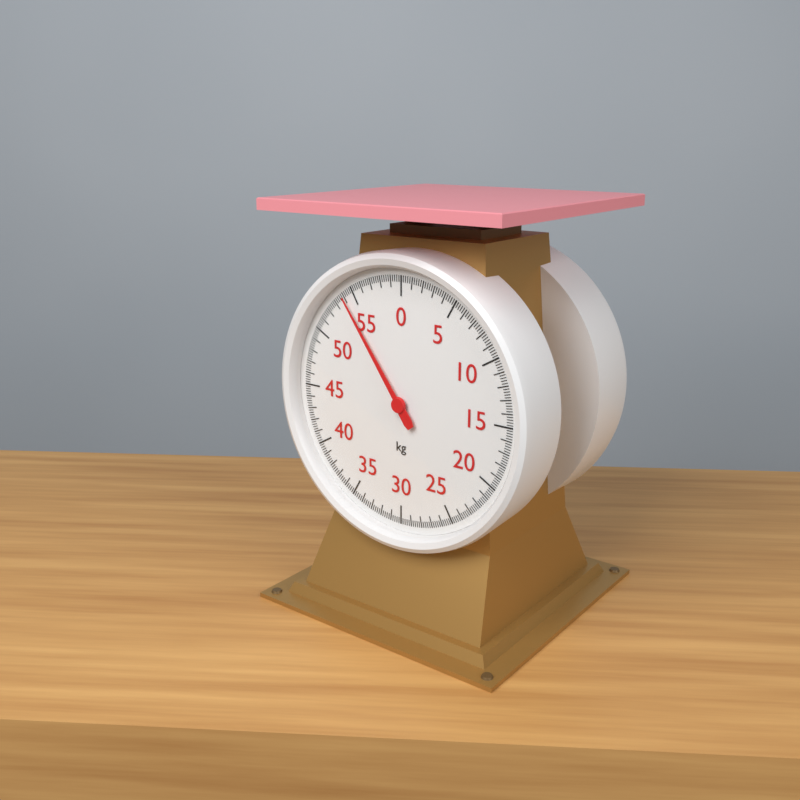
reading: 54.0 kg
